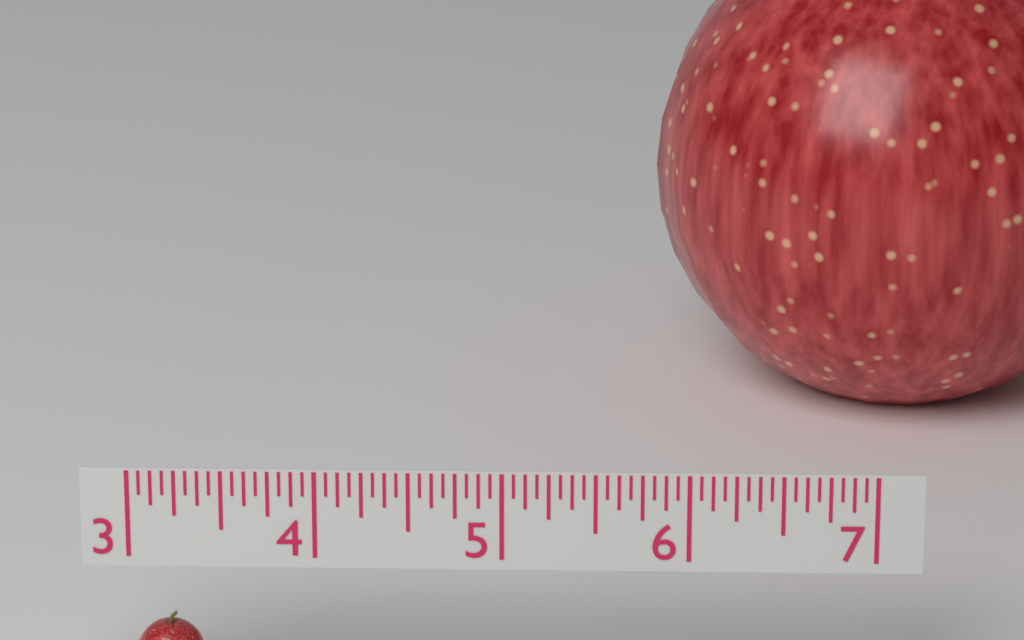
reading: 3.3750 (no unit)
